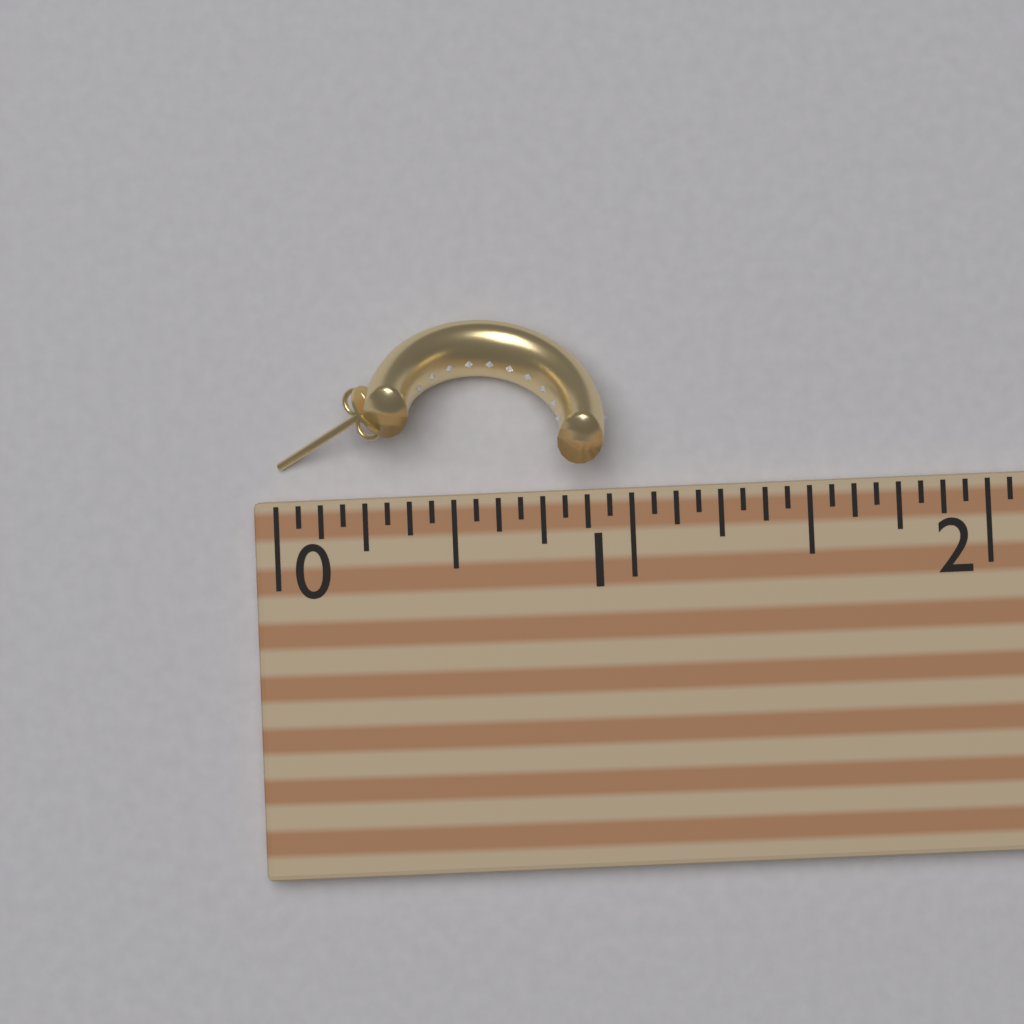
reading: 0.9375 (no unit)
